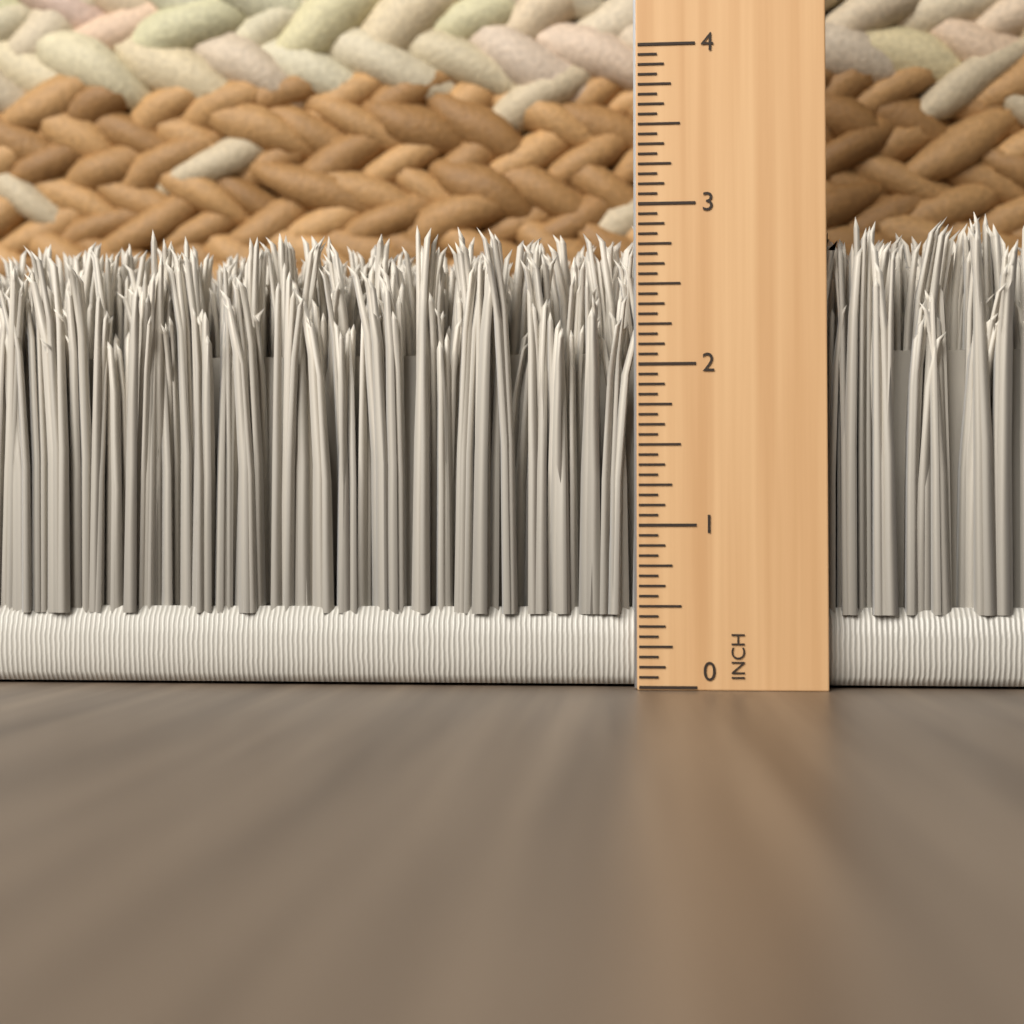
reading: 2.9375 in
